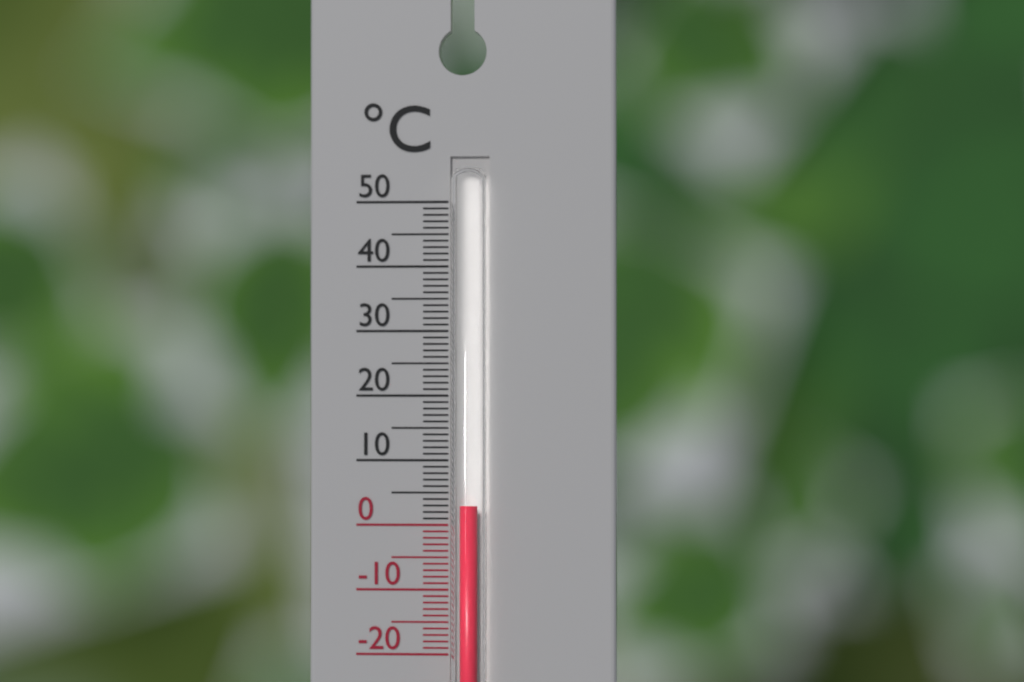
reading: 3 °C
